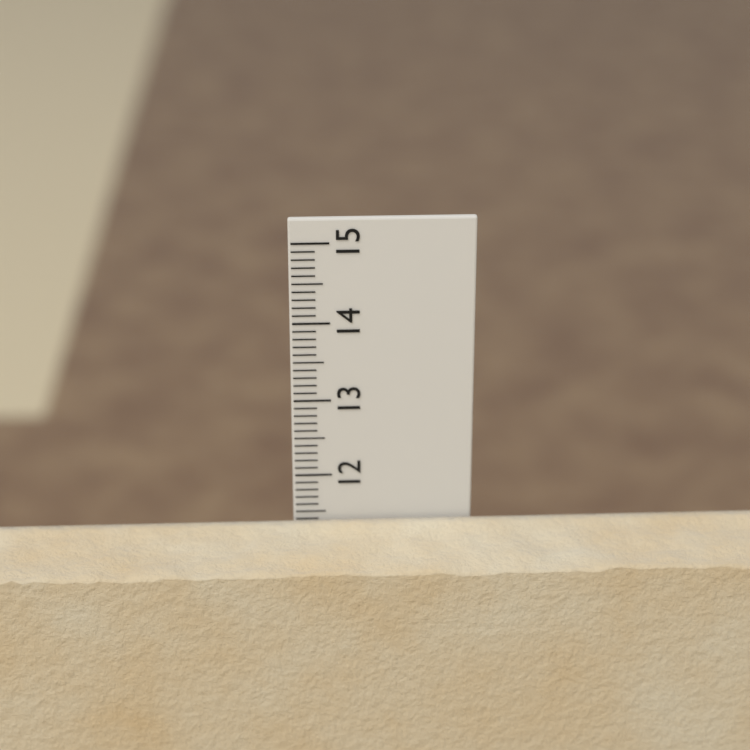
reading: 11.4 cm
